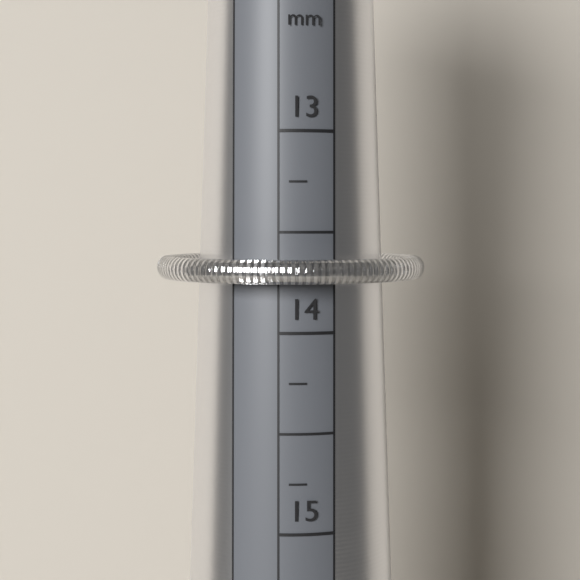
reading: 13.75 mm
